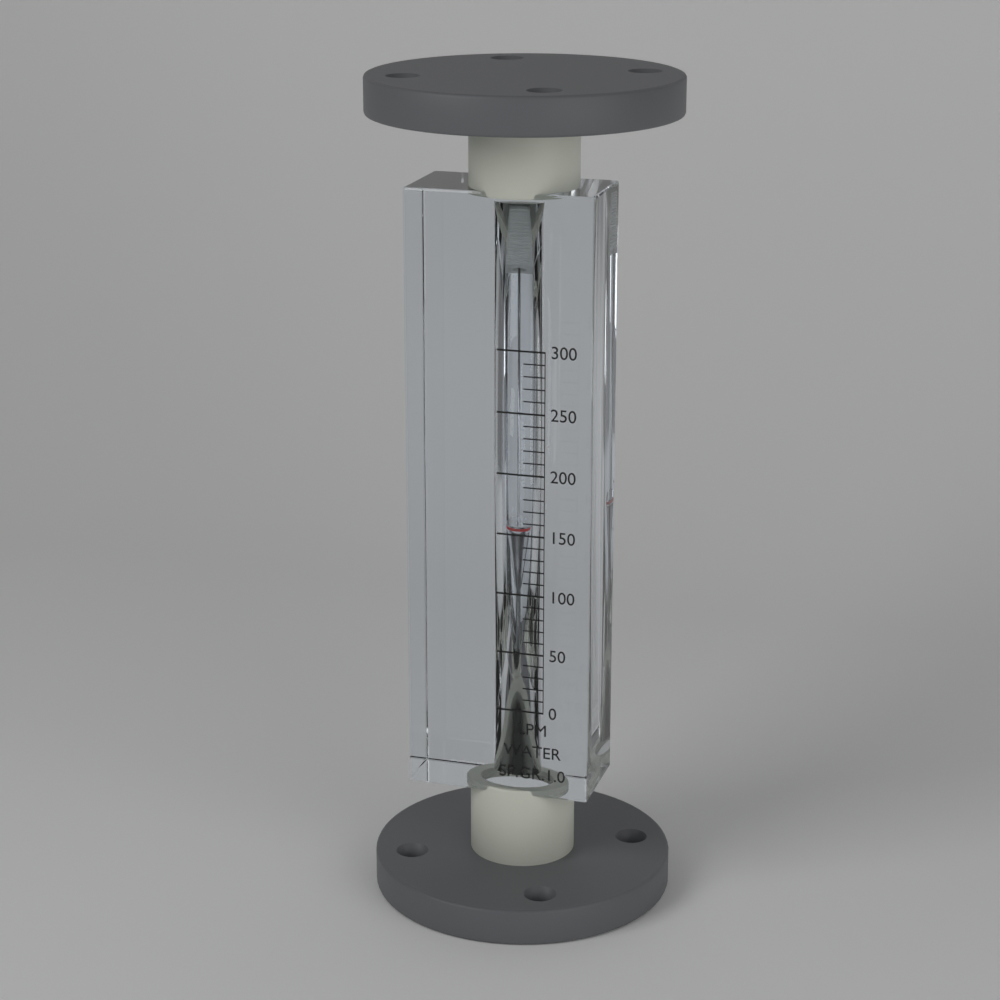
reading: 150 LPM
